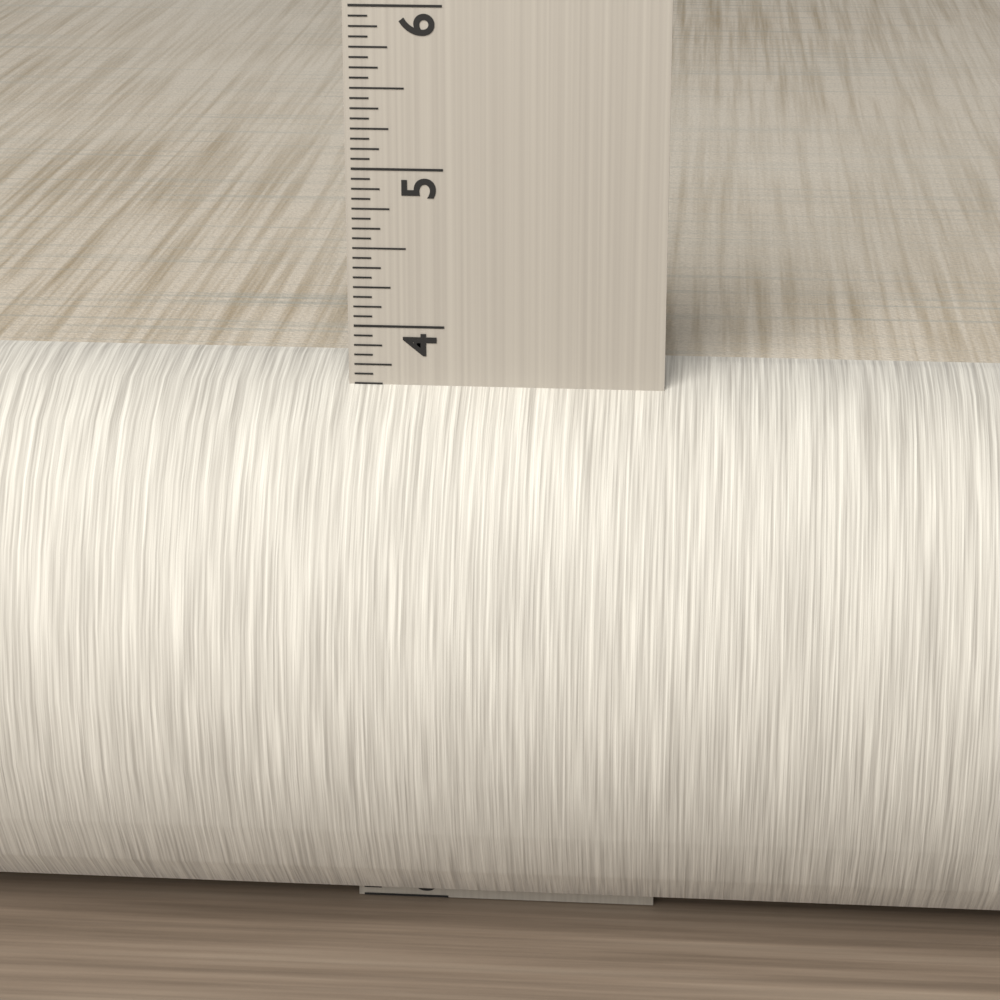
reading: 3.6875 in
